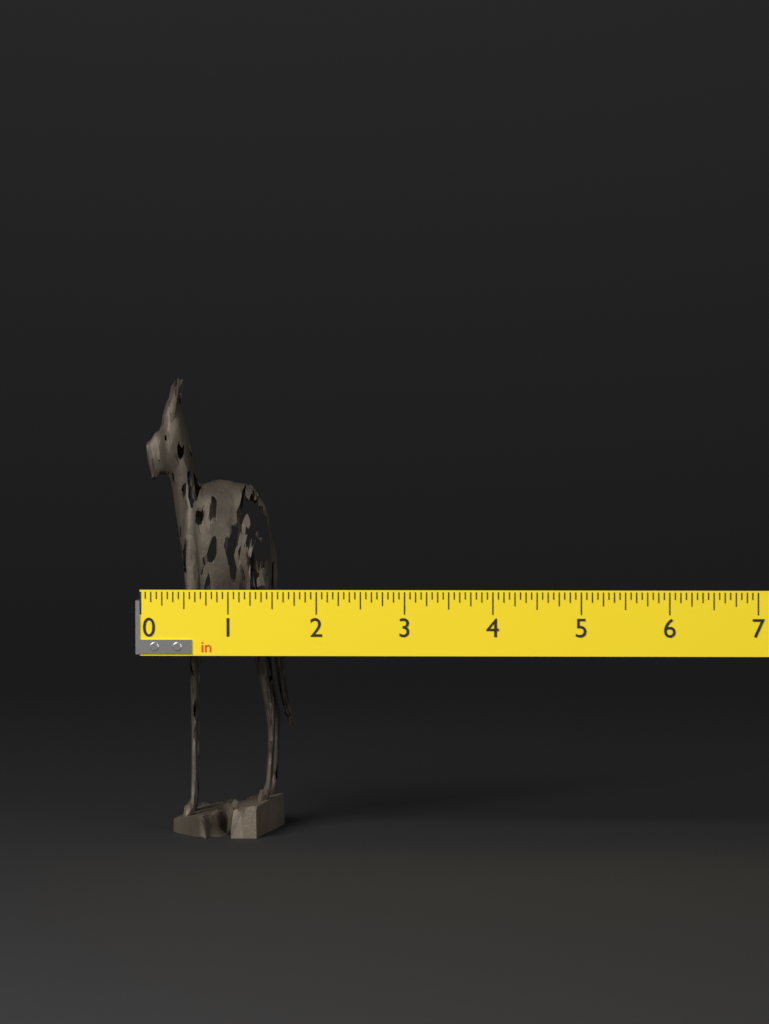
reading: 1.6875 in
